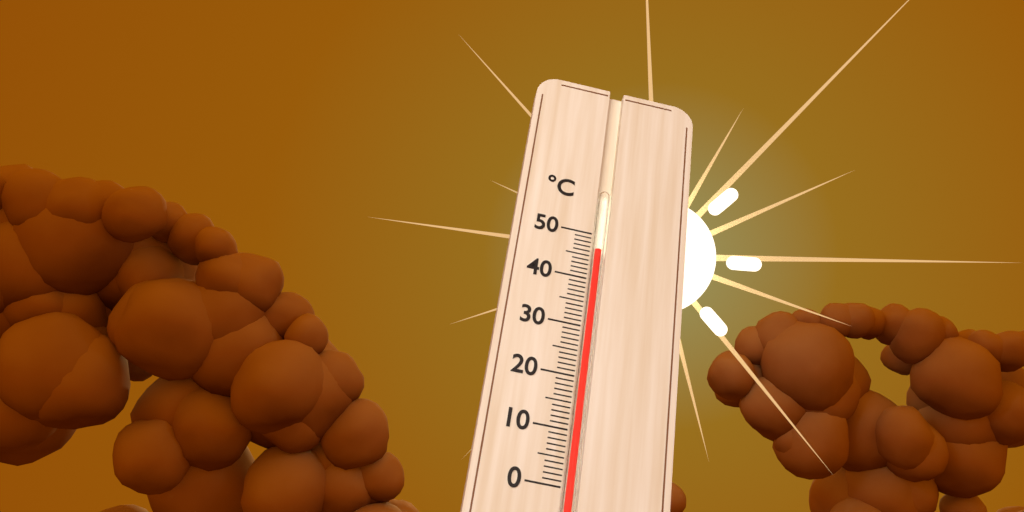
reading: 47 °C
